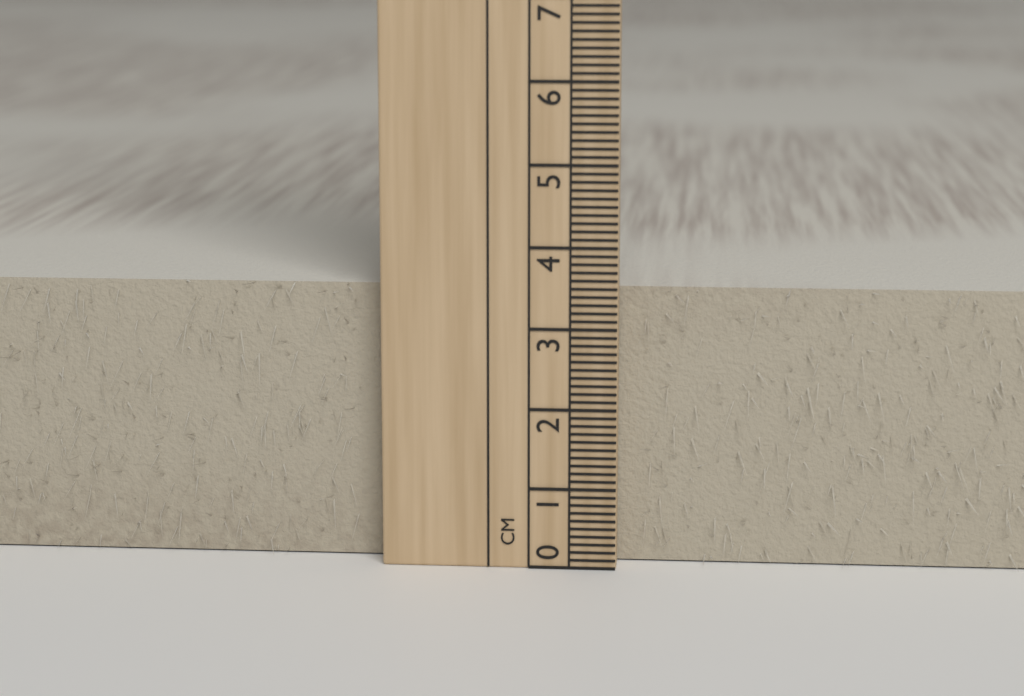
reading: 3.5 cm
